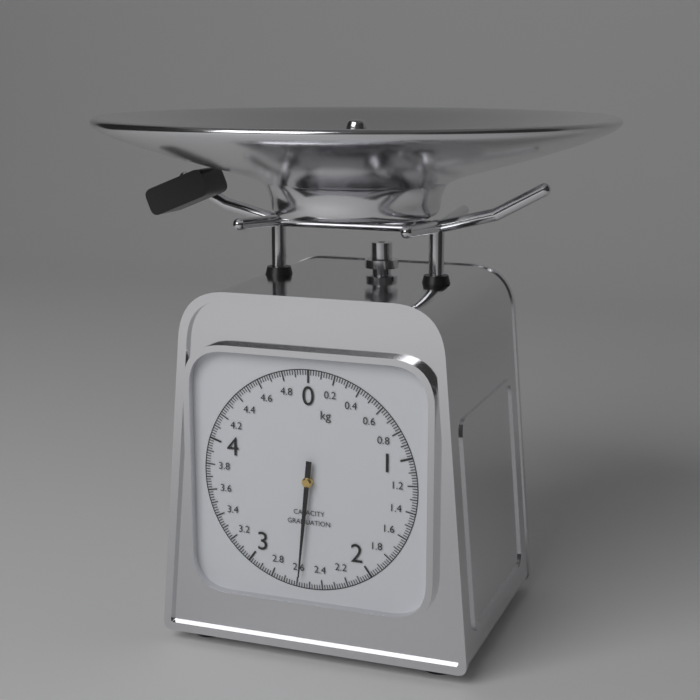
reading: 2.58 kg
